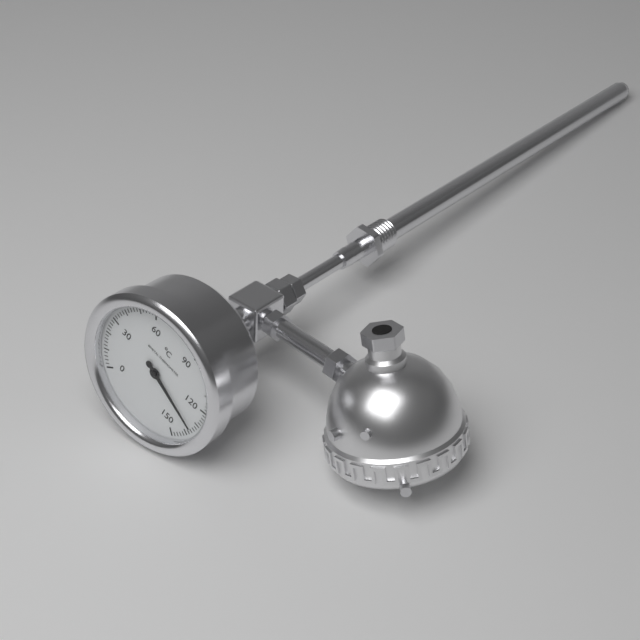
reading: 136 °C
